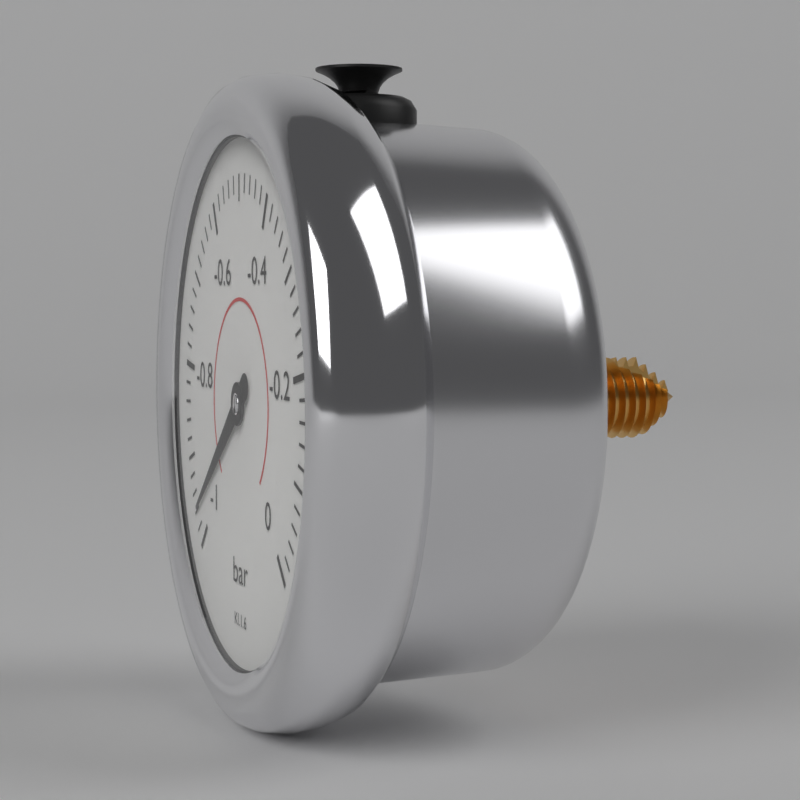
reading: -0.96 bar
